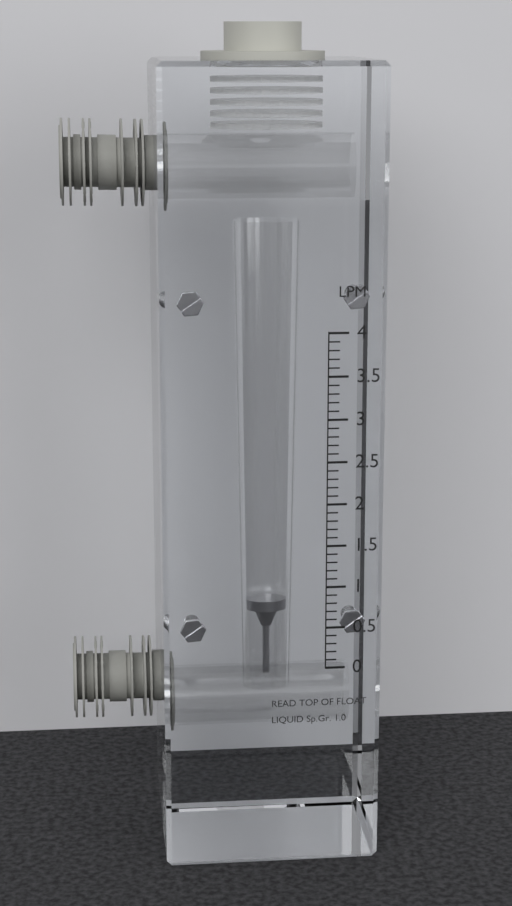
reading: 0.6 LPM
